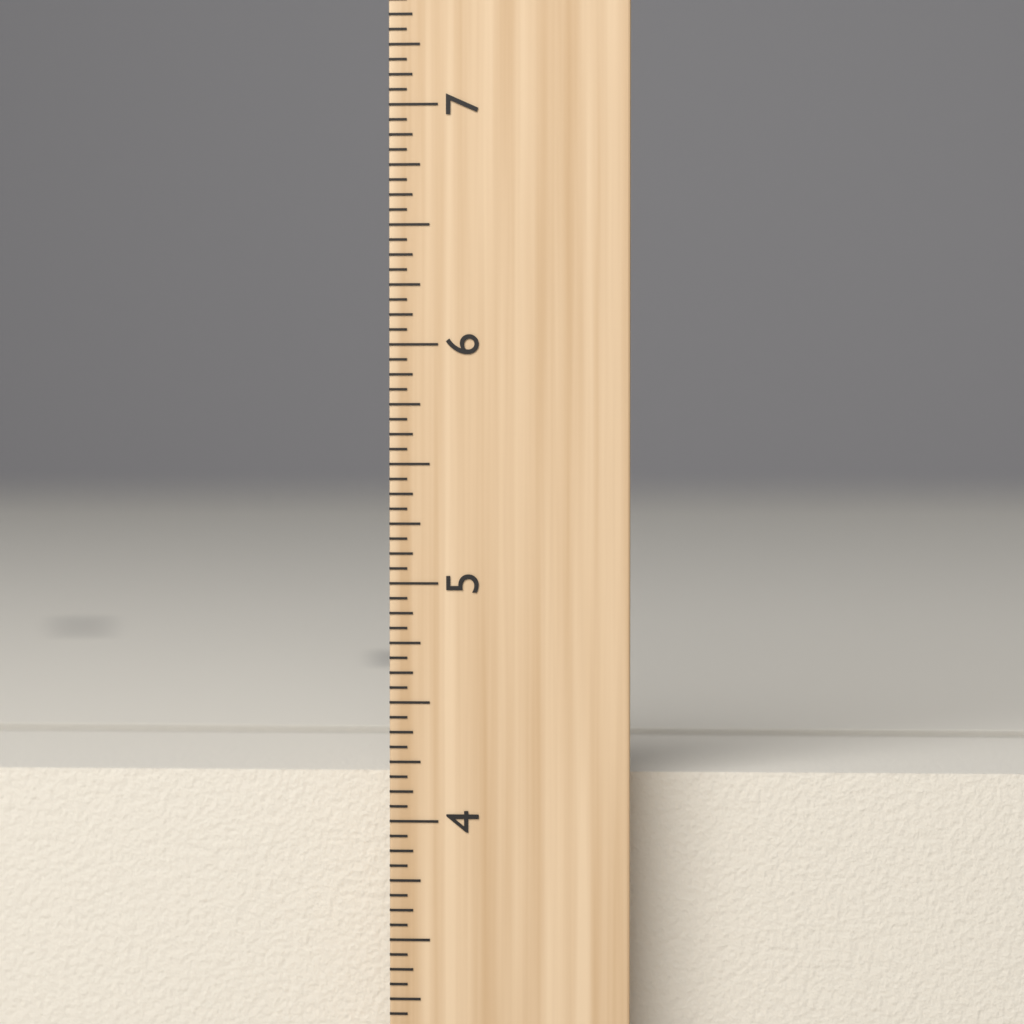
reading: 4.1875 inch
